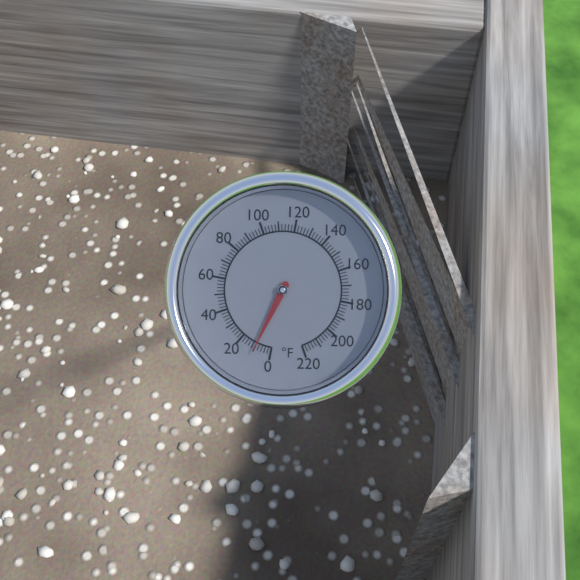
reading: 10 °F
